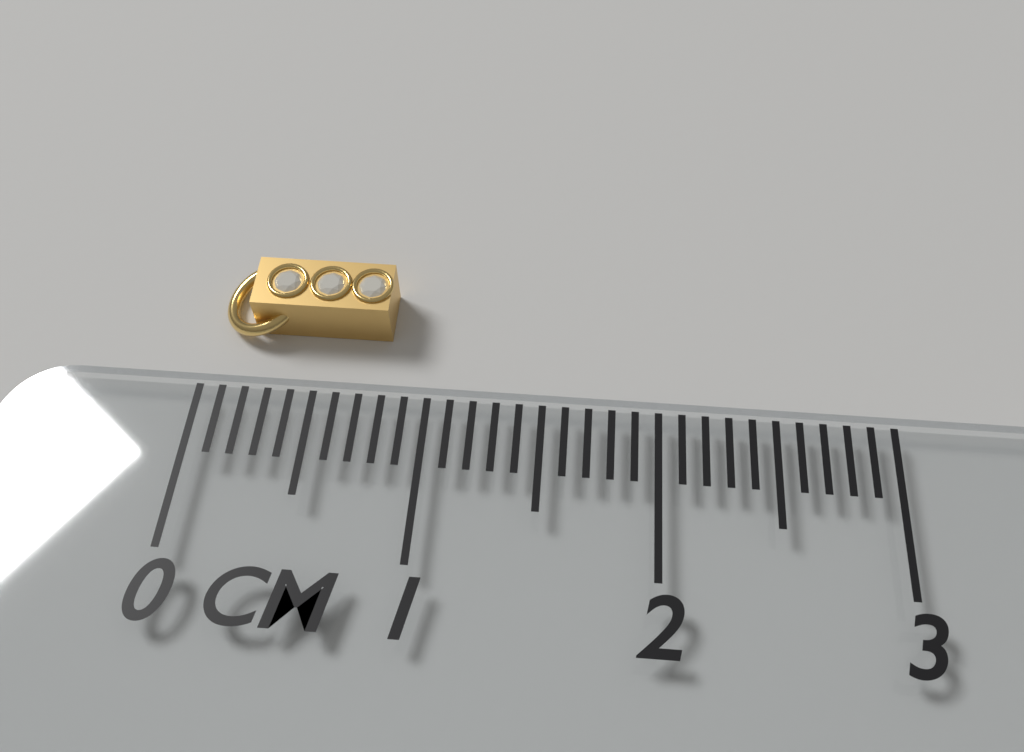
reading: 0.8 cm
